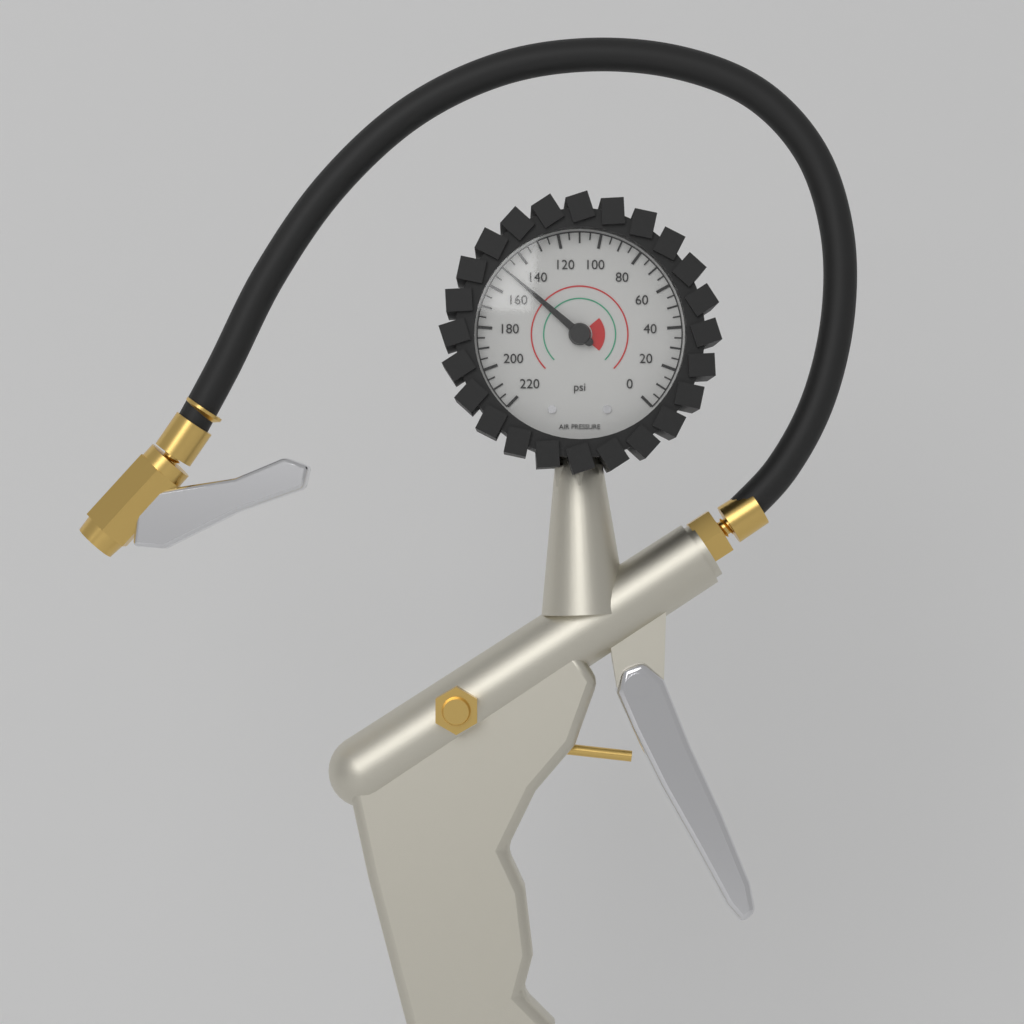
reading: 150 psi
